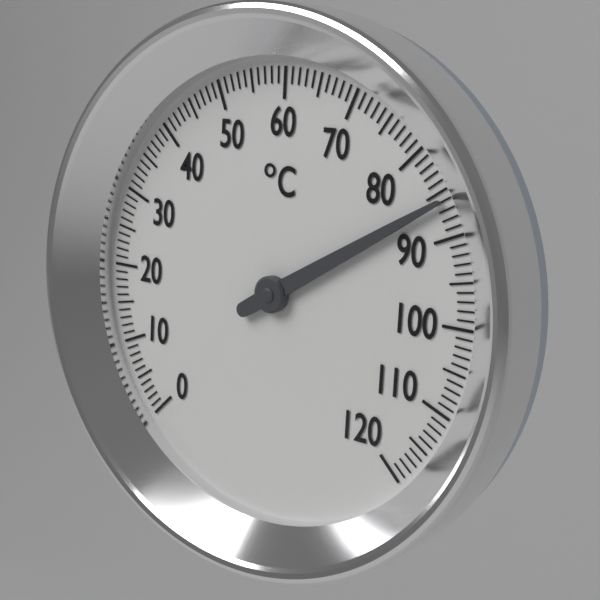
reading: 86 °C
